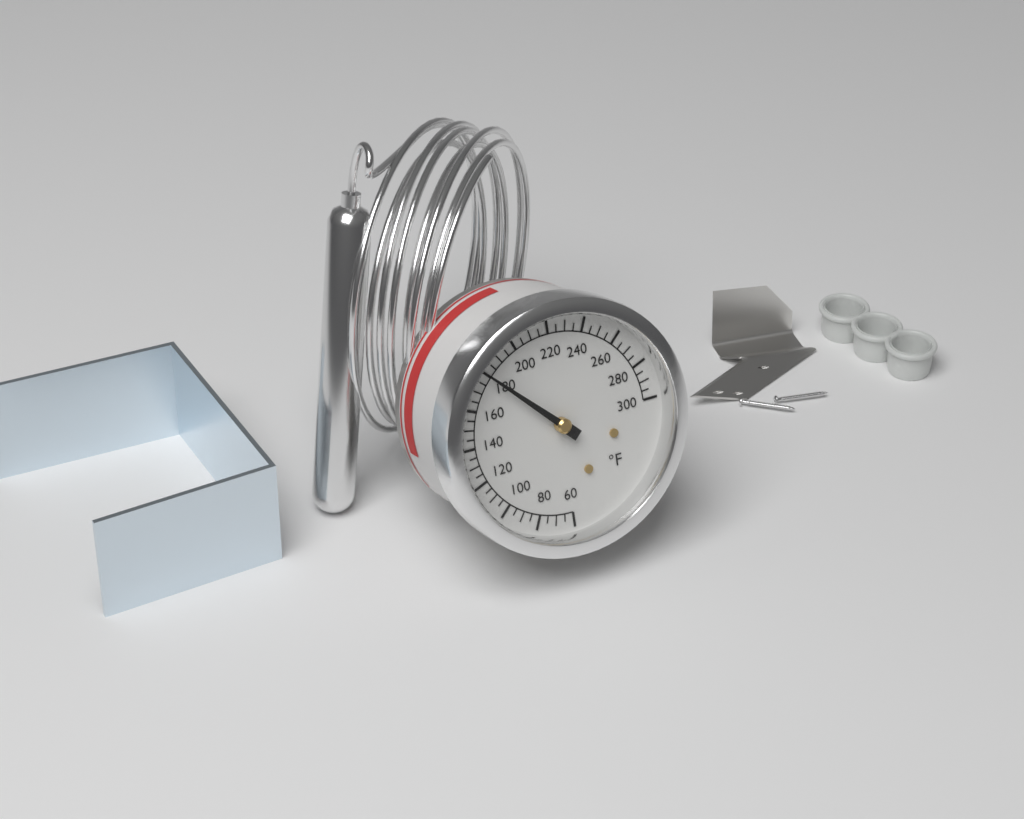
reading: 180 °F
